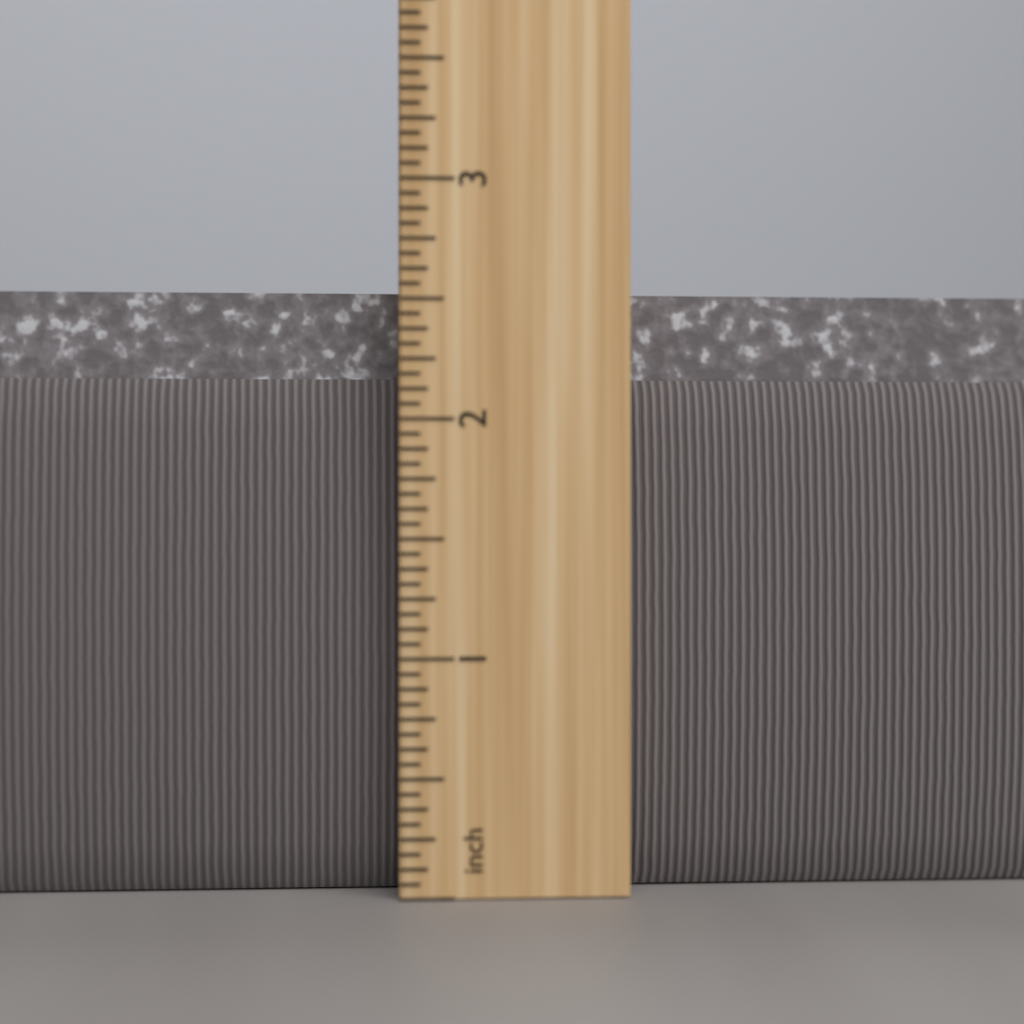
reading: 2.5625 inch
